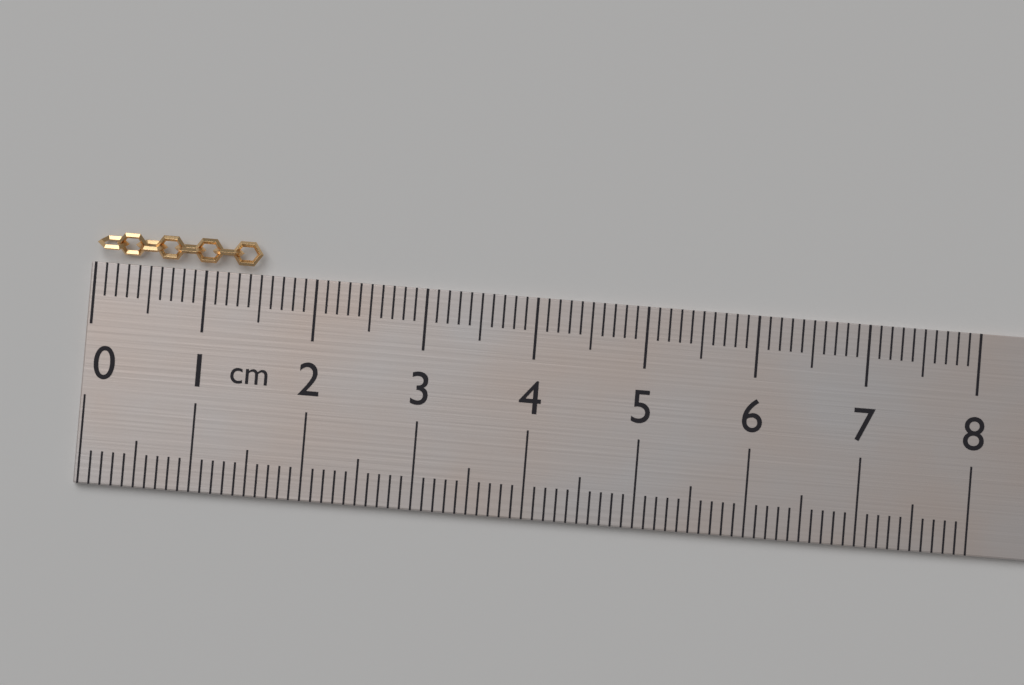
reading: 1.5 cm
